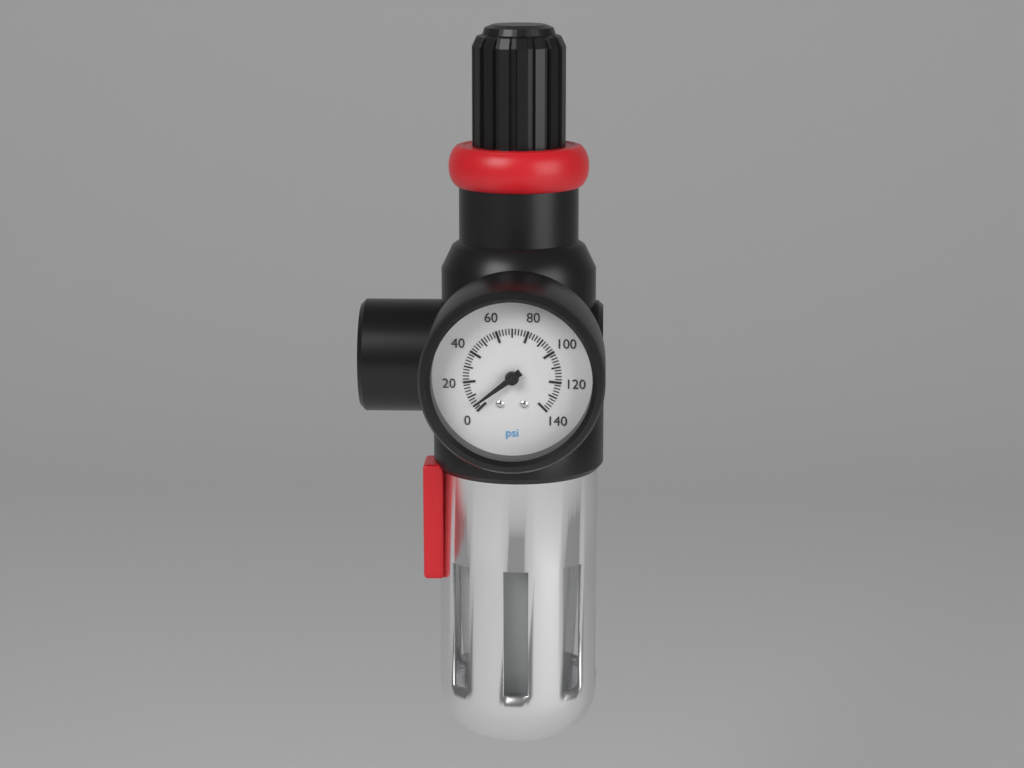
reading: 4 psi
